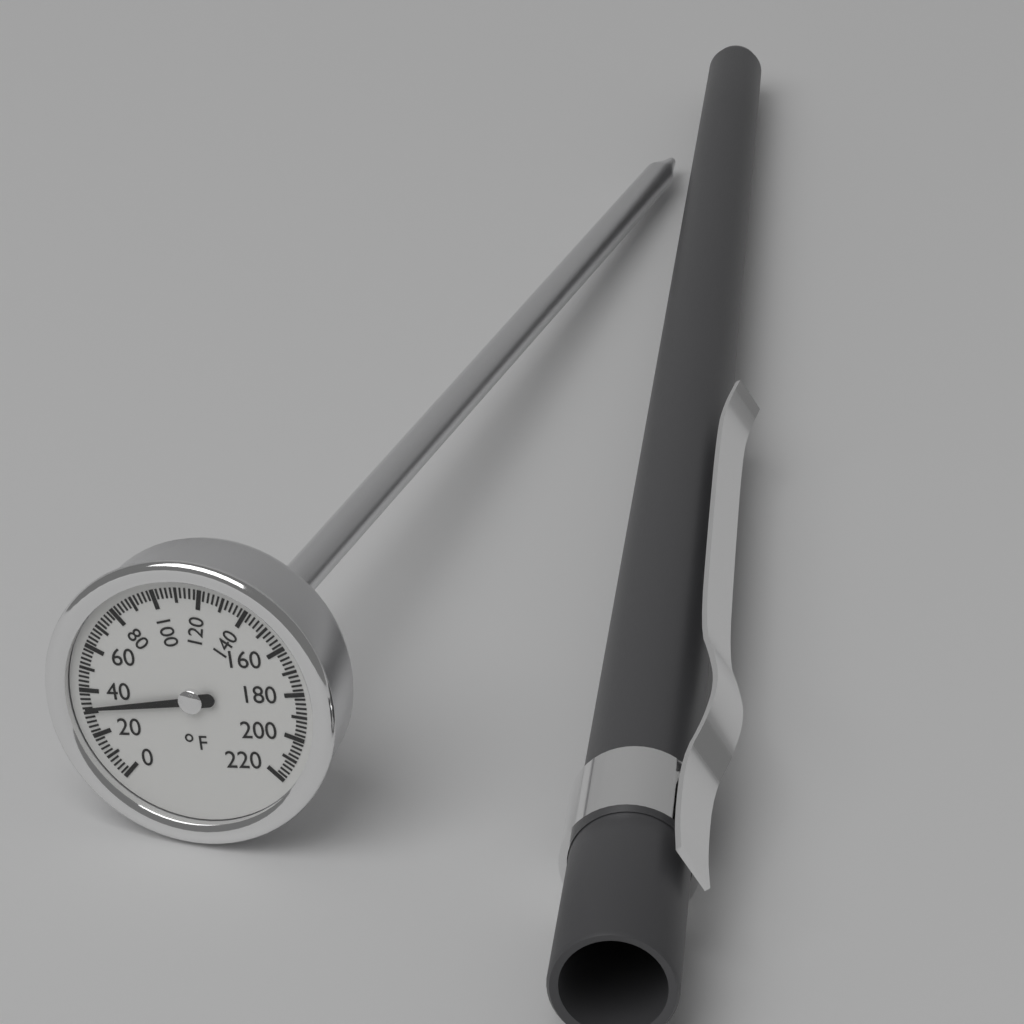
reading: 32 °F
